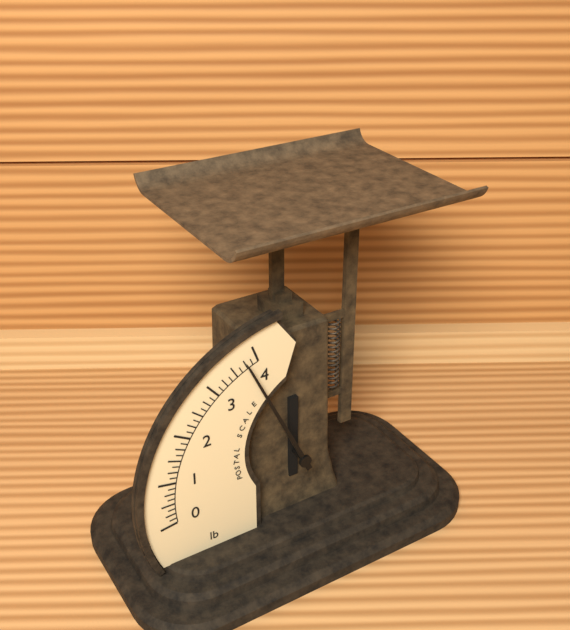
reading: 3.750 lb
